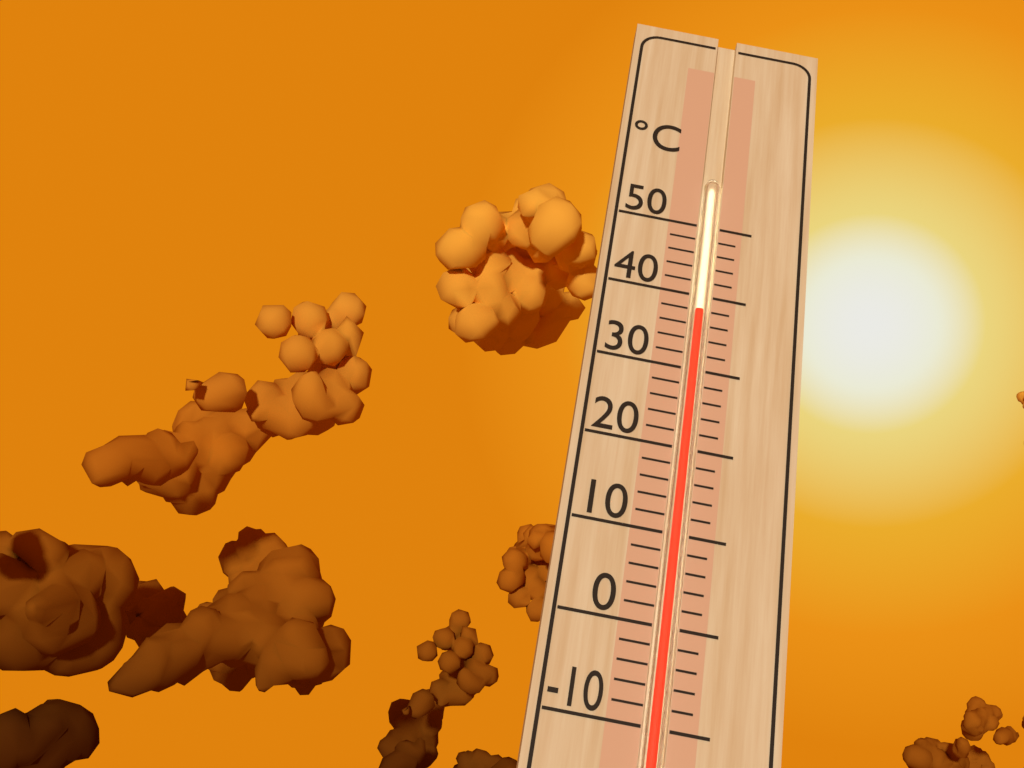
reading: 38 °C
